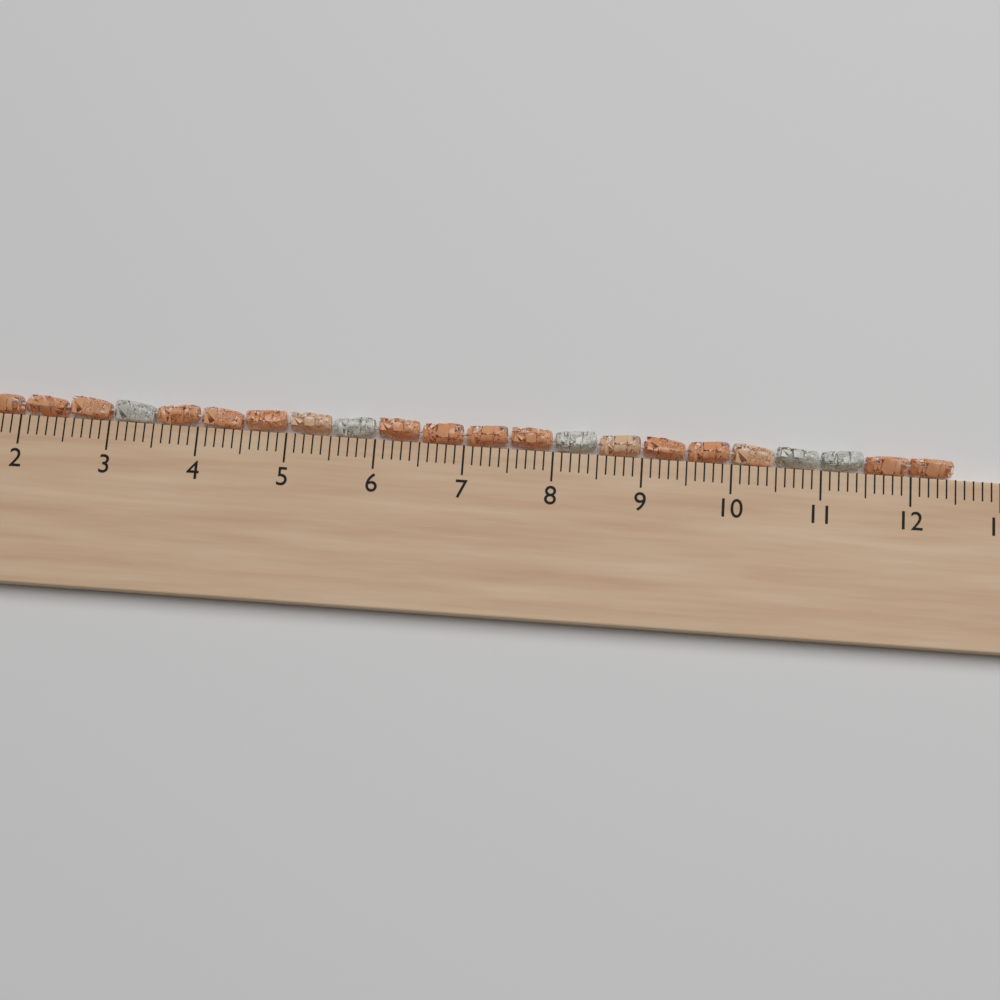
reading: 12.5 cm
